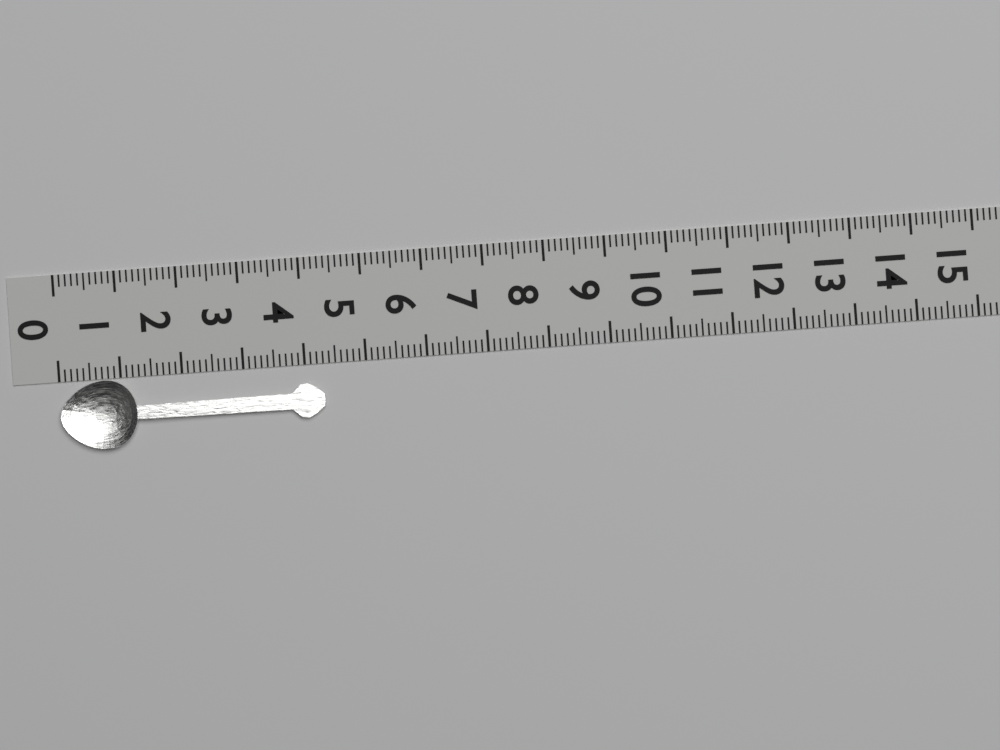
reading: 4.3 (no unit)
